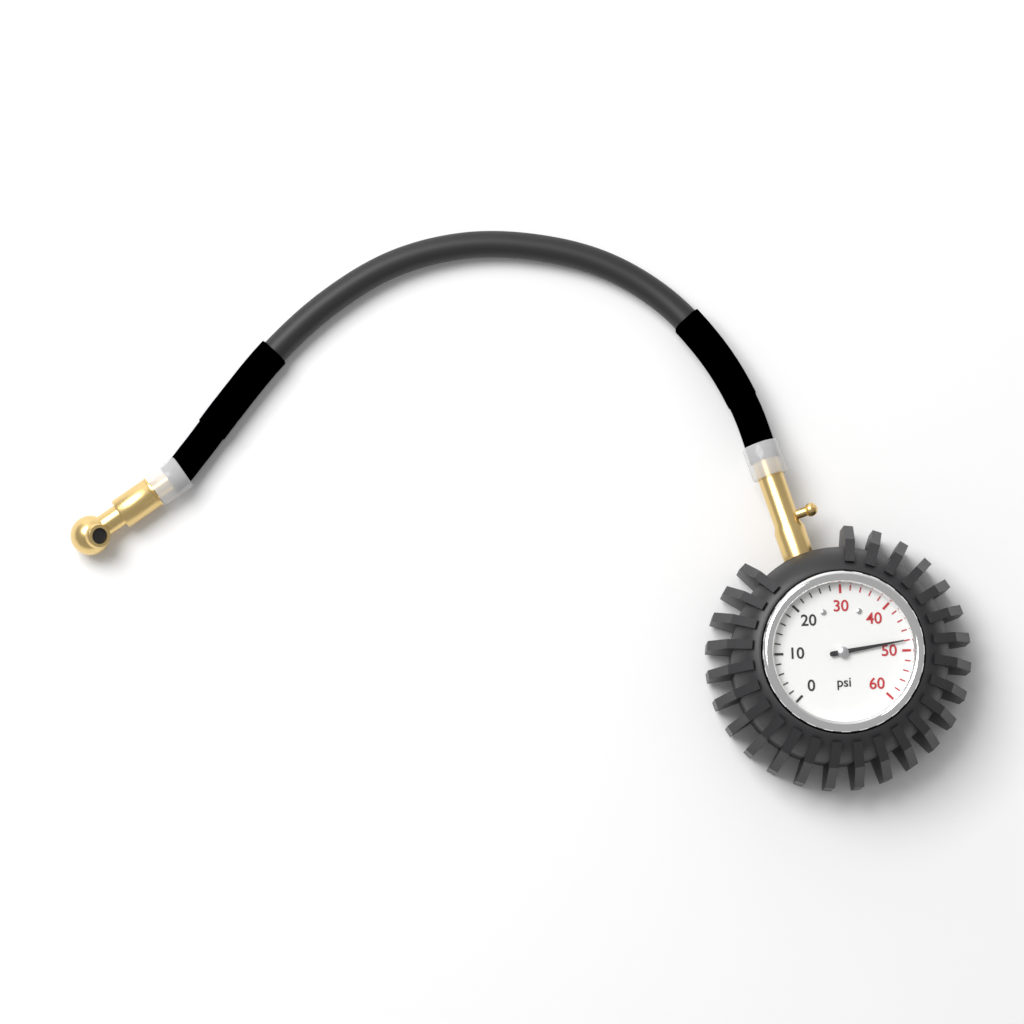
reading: 48 psi
